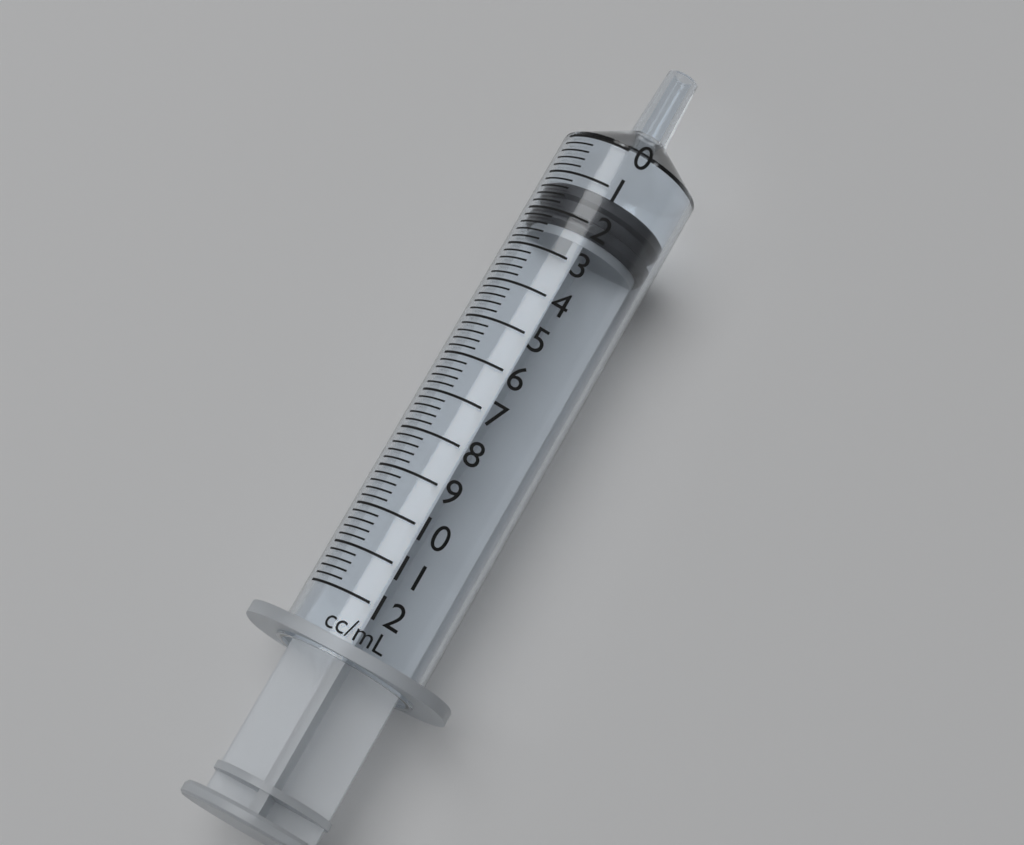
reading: 1.2 ml
